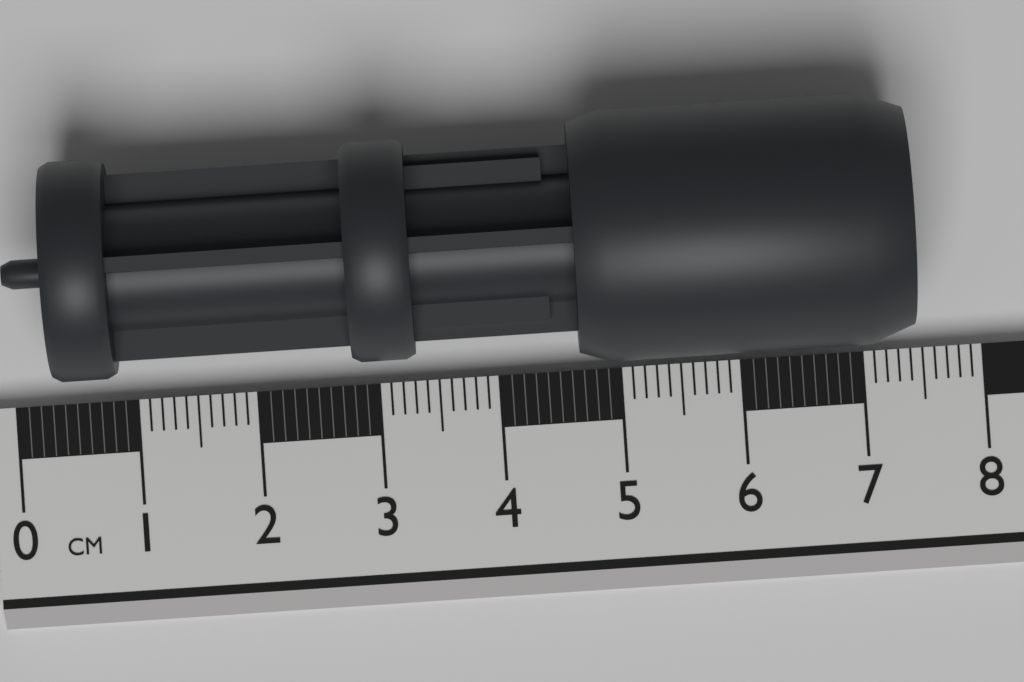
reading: 7.4 cm
